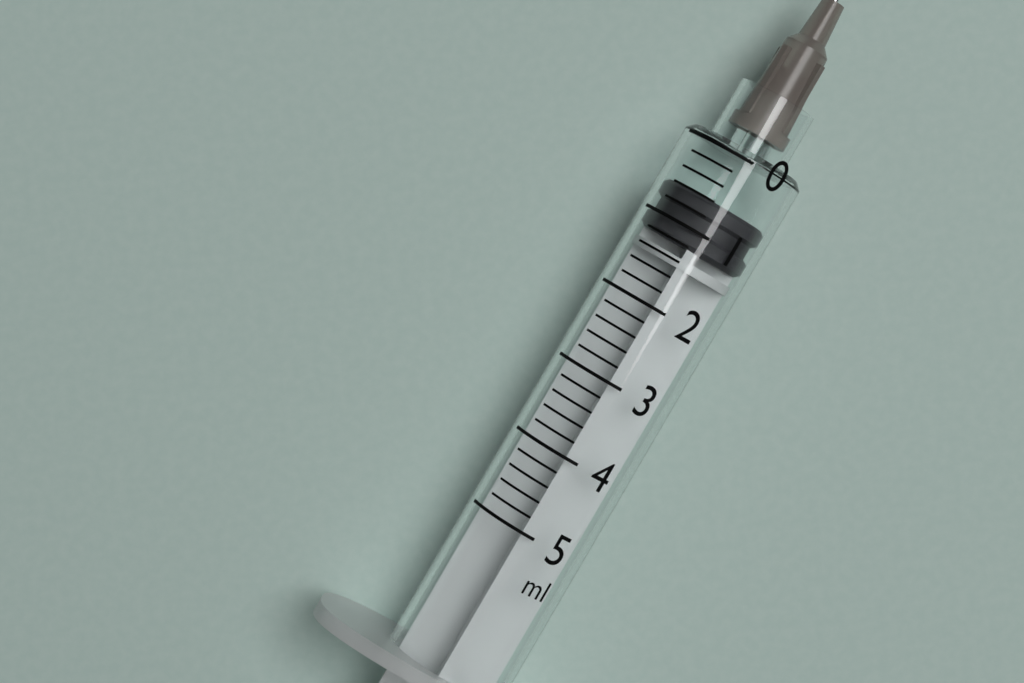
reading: 0.6 ml
